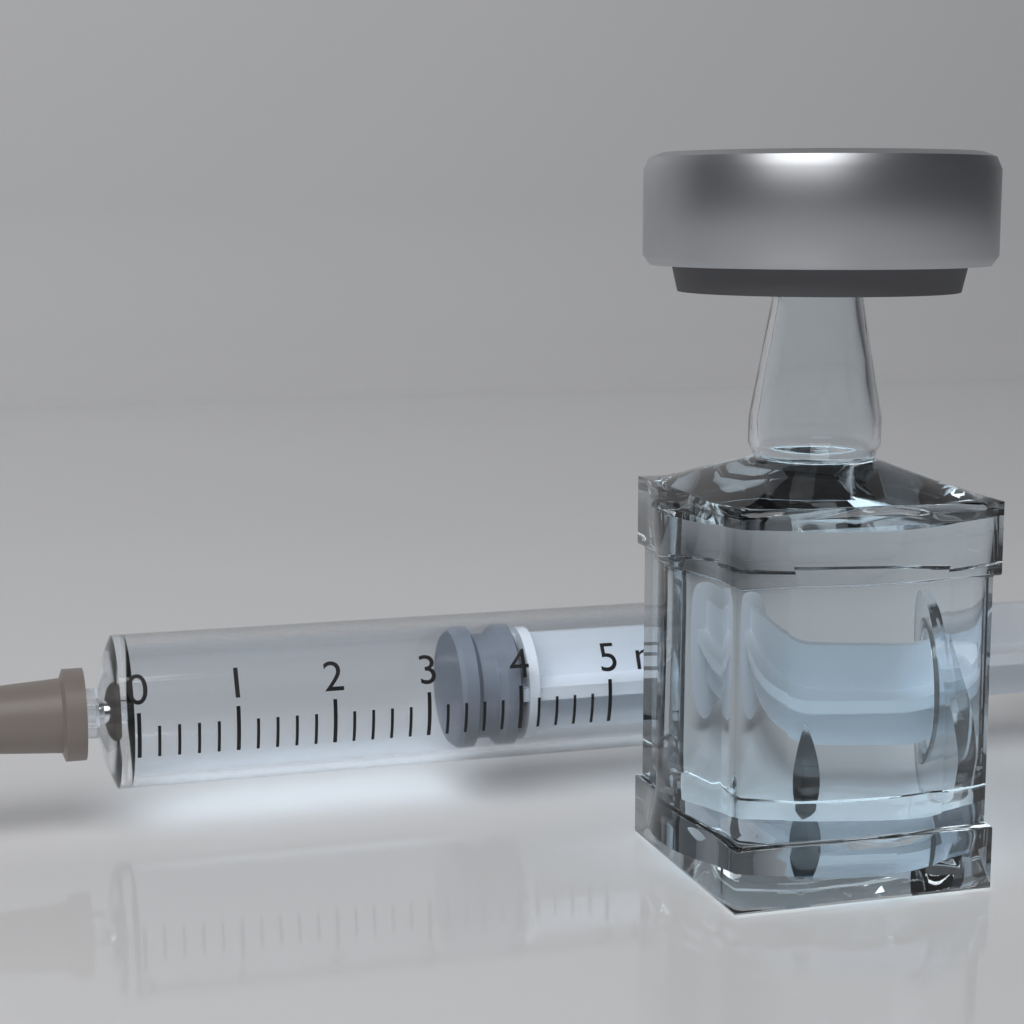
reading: 3.4 ml
